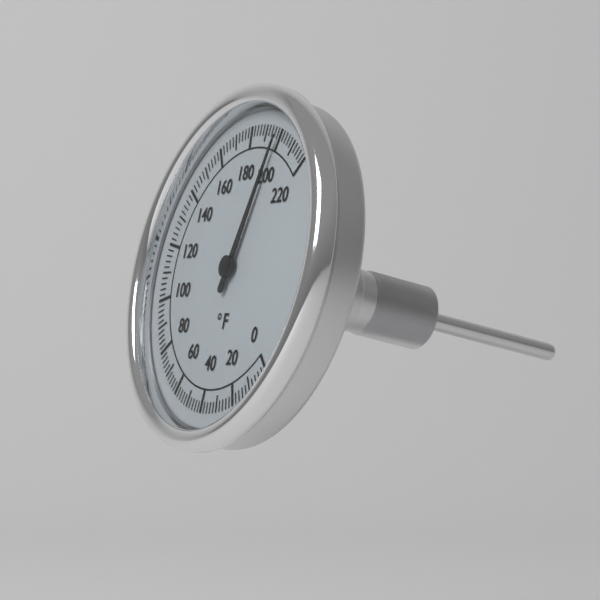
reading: 198 °F
